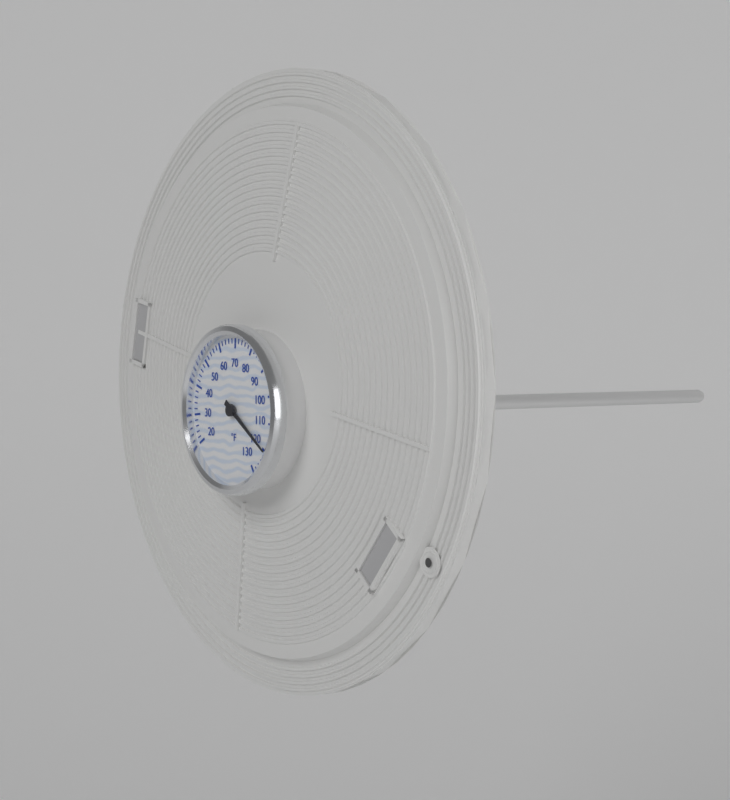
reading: 120 °F
